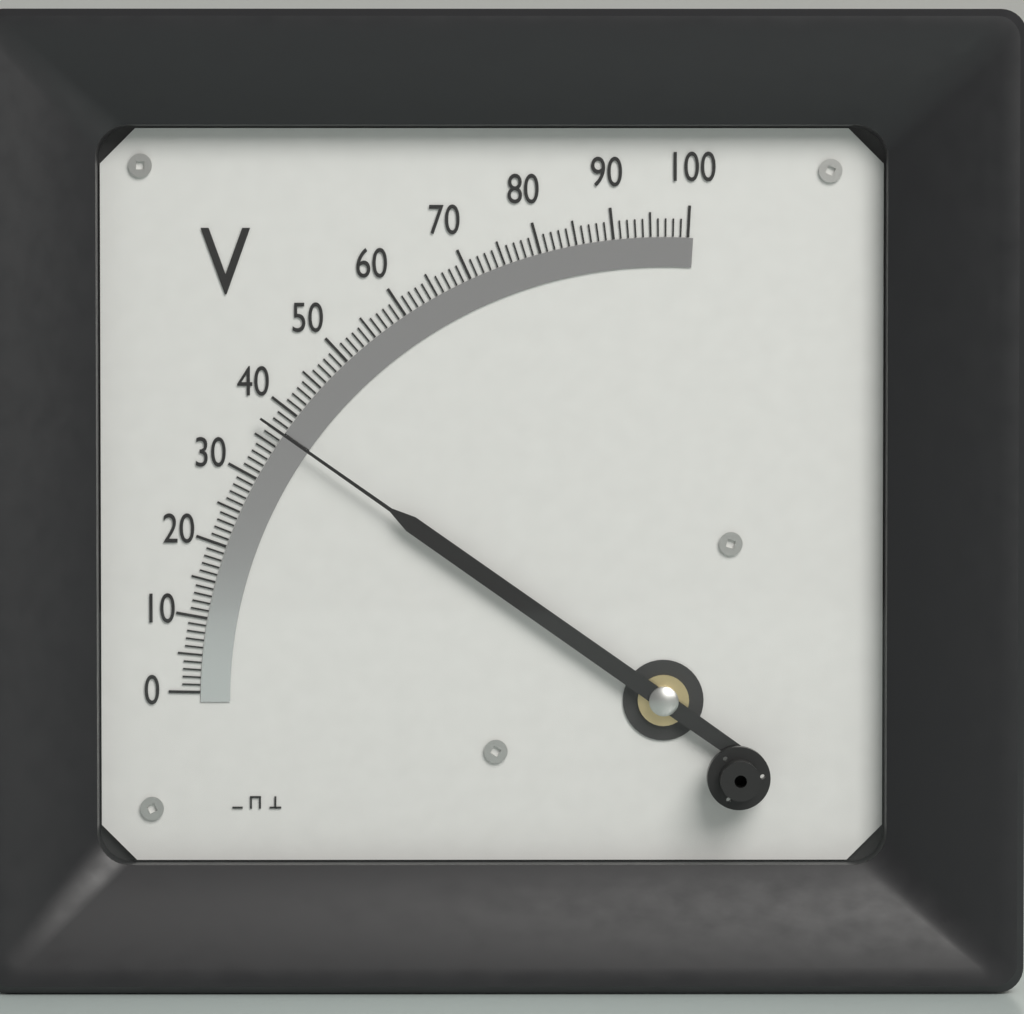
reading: 37 V
